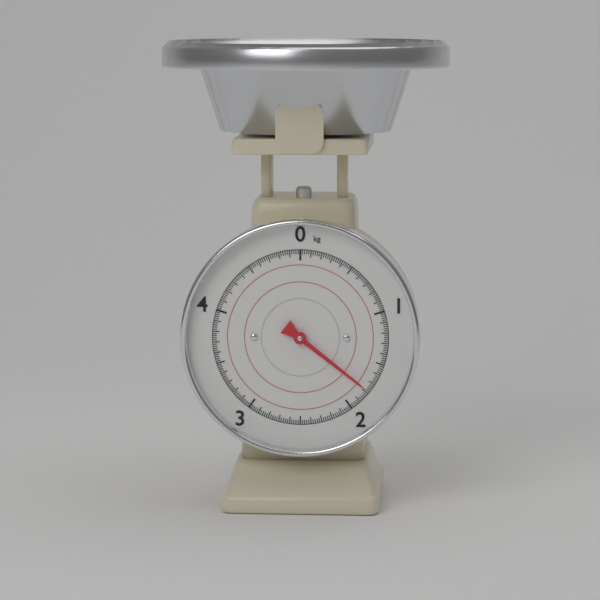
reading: 1.78 kg
